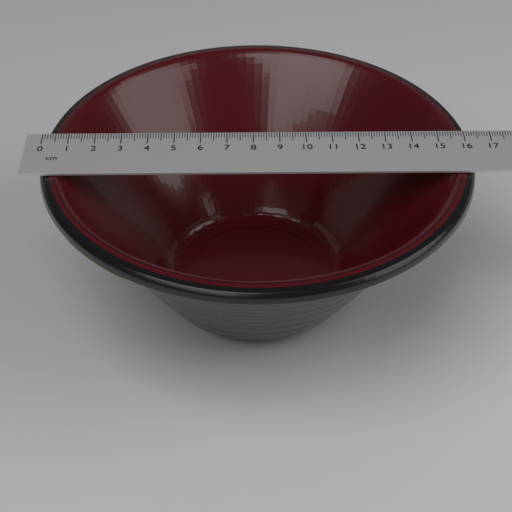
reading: 16.3 cm
